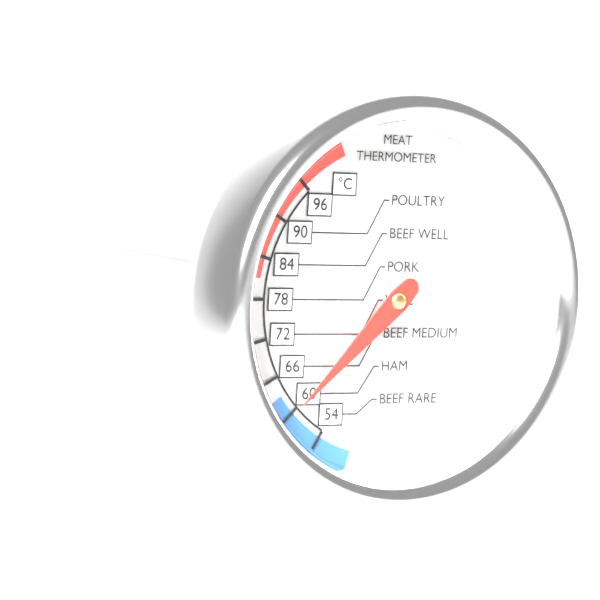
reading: 60 °C
